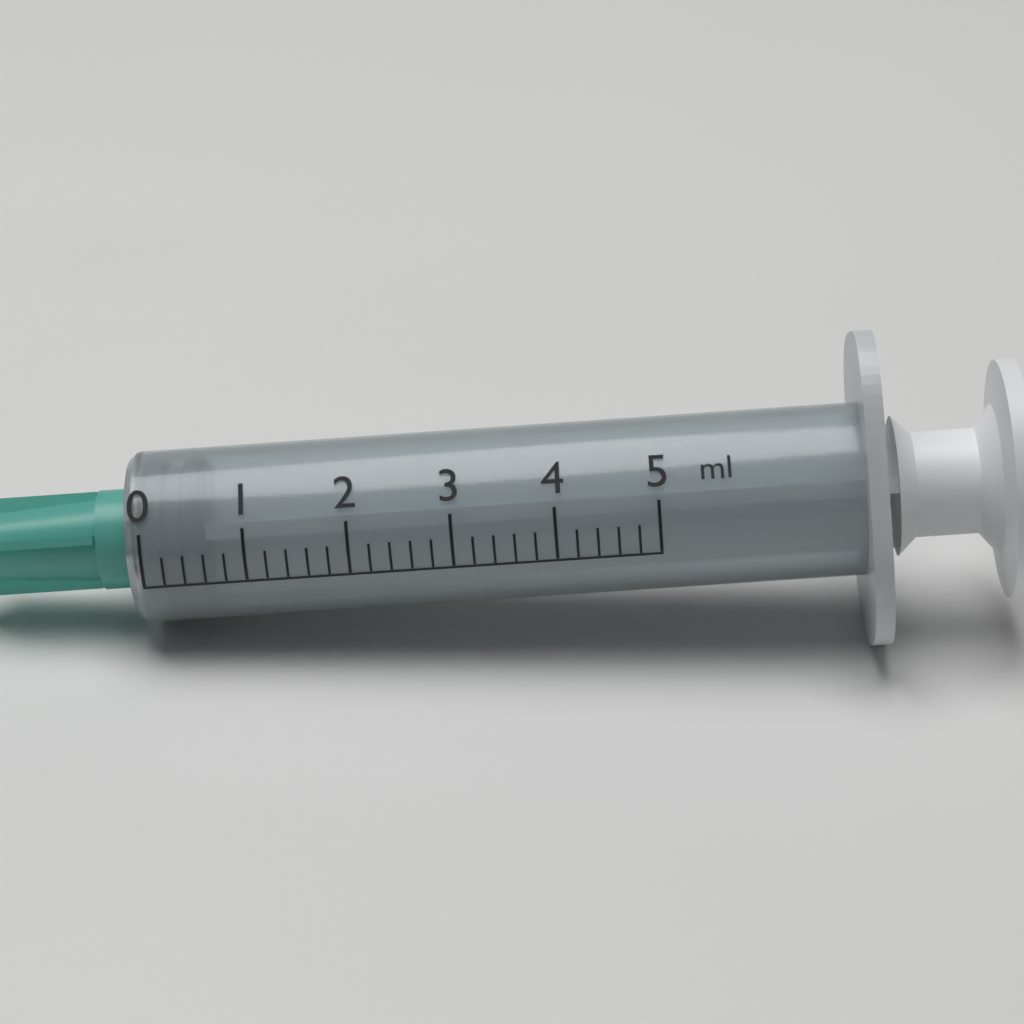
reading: 0.0 ml
